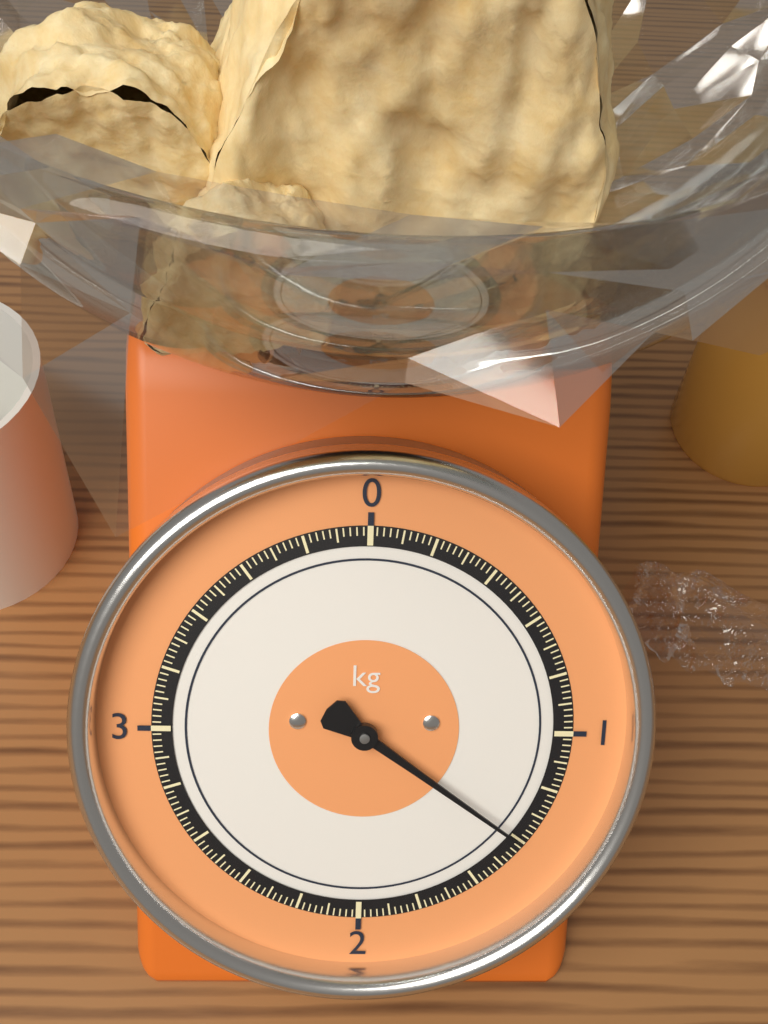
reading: 1.40 kg
